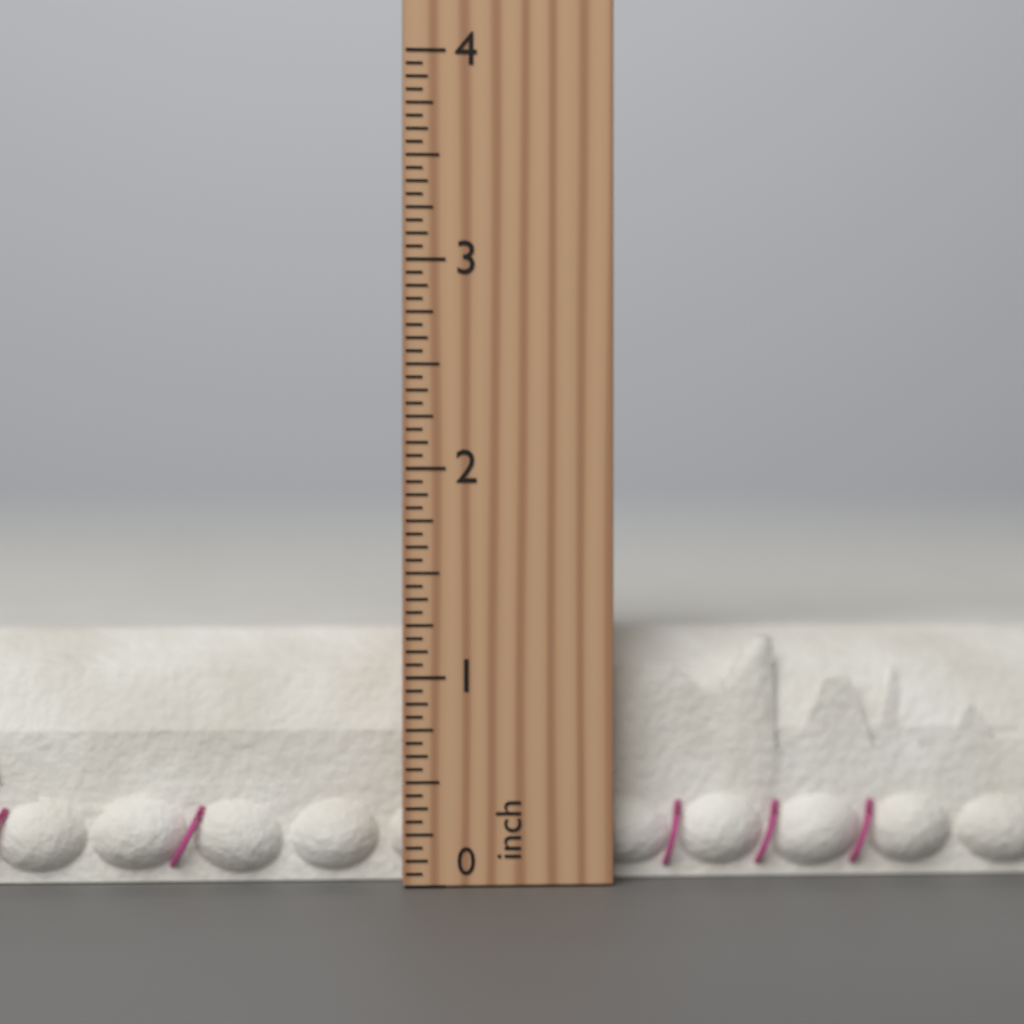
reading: 1.2500 inch
